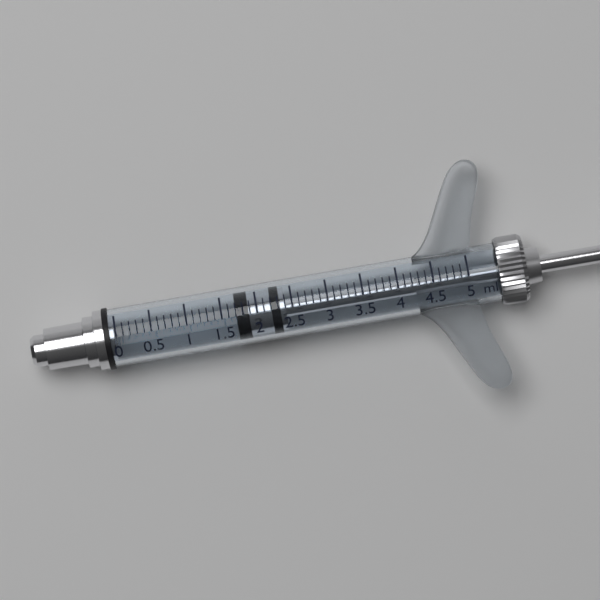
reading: 1.7 ml
